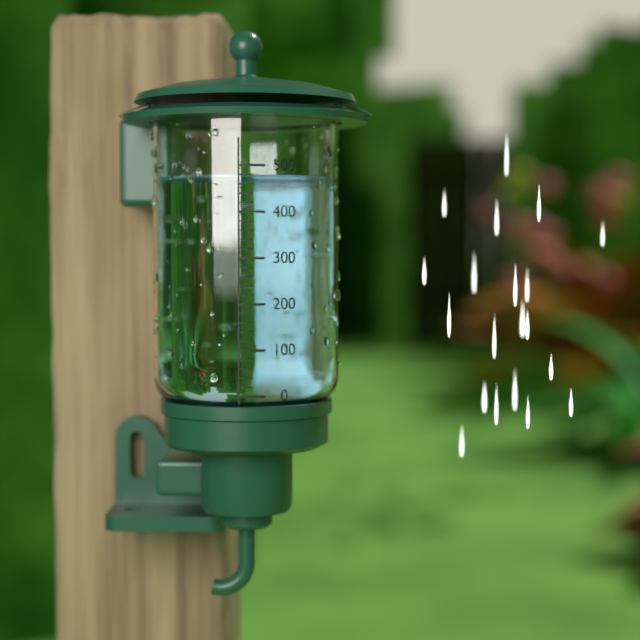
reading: 480 (no unit)
